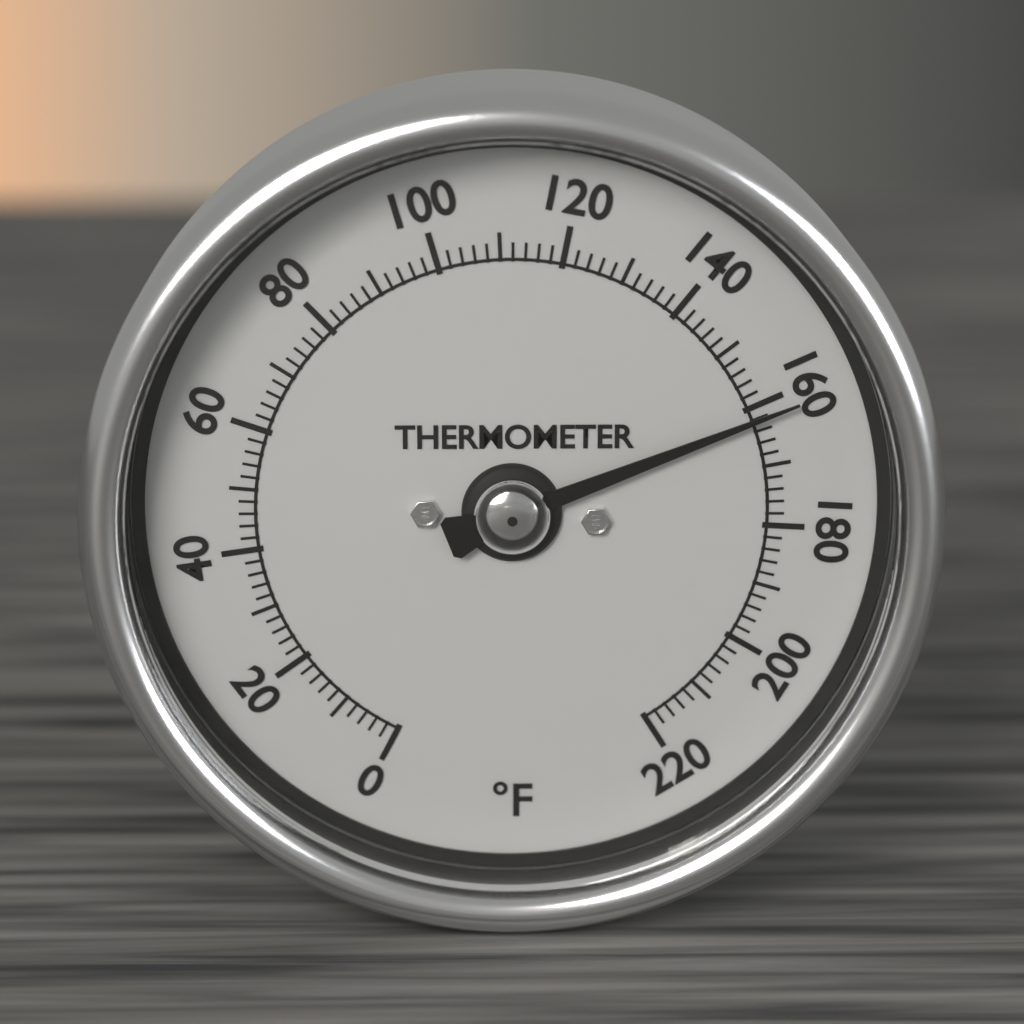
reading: 162 °F
